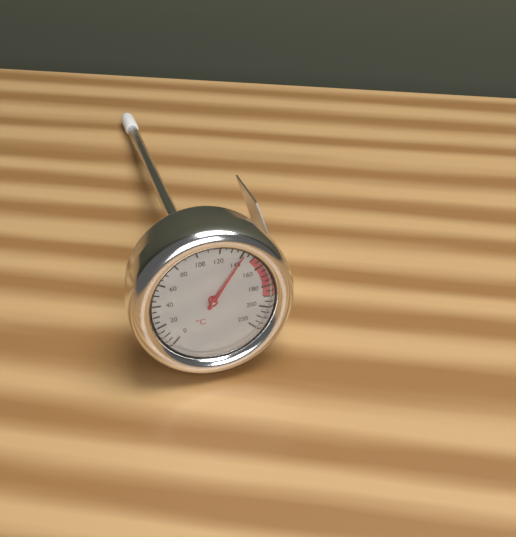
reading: 140 °C
